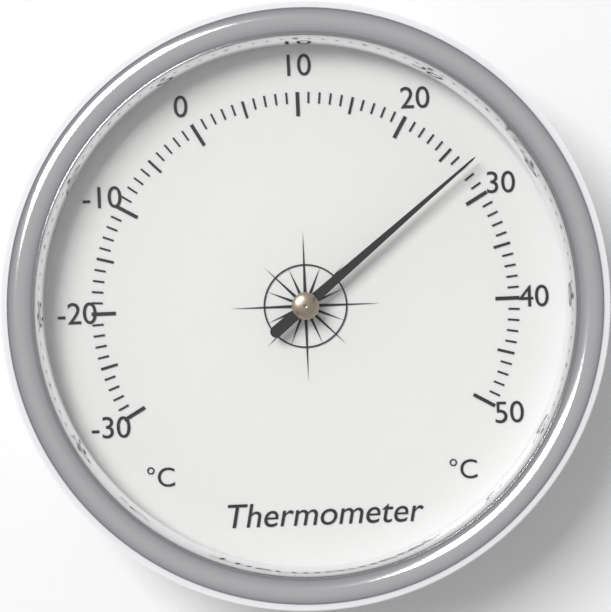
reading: 27 °C
